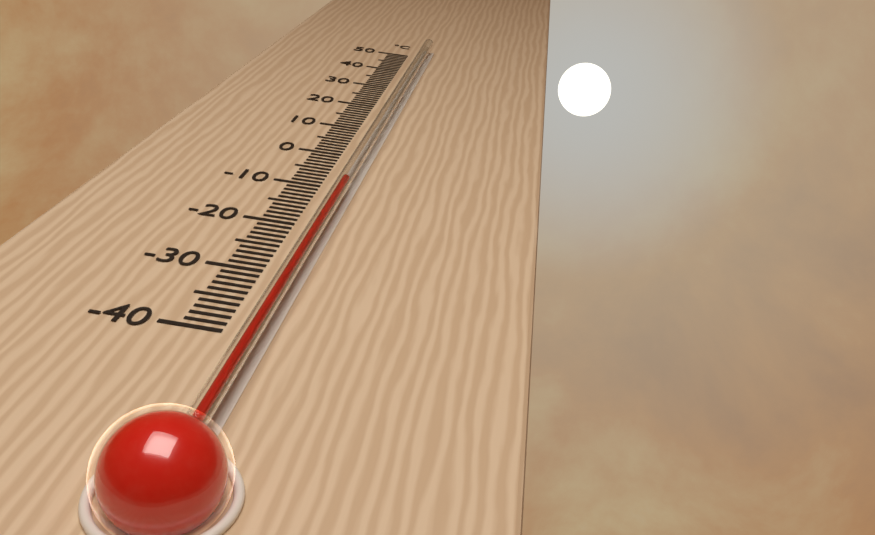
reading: -11 °C
